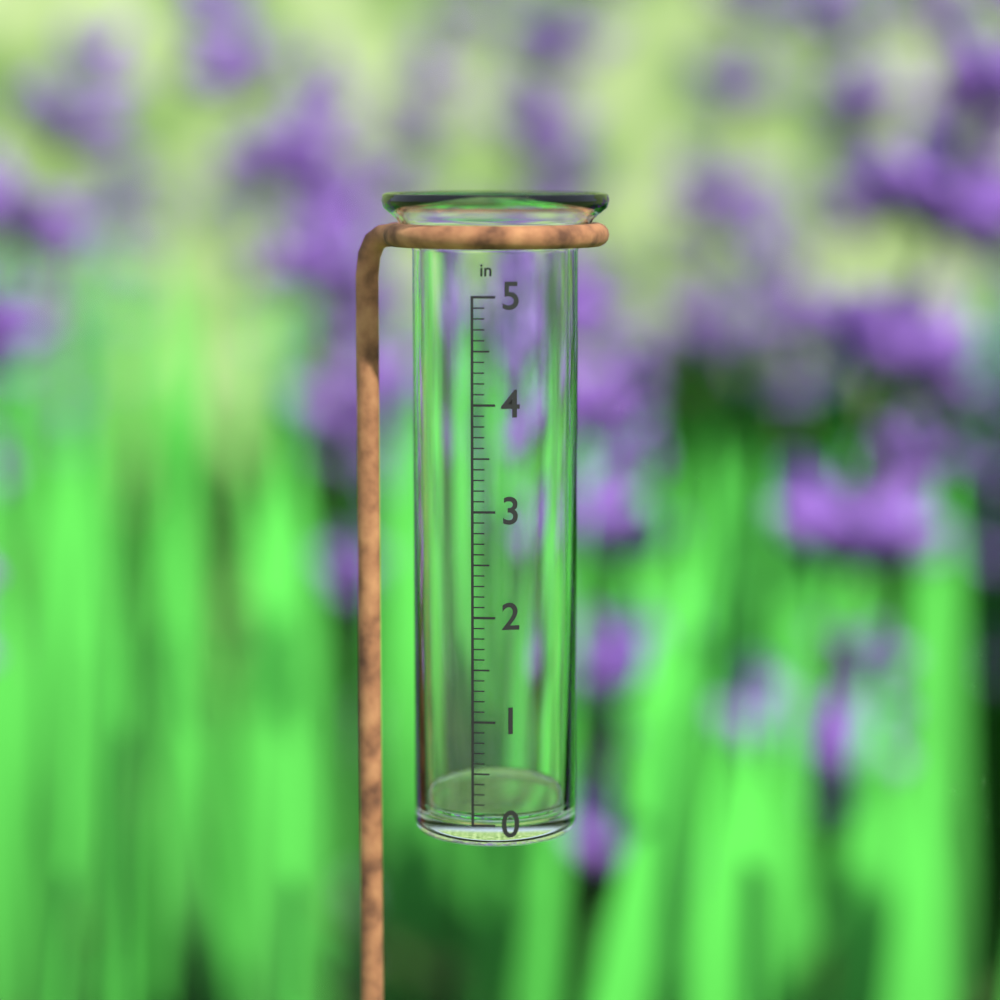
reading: 0.1 in
